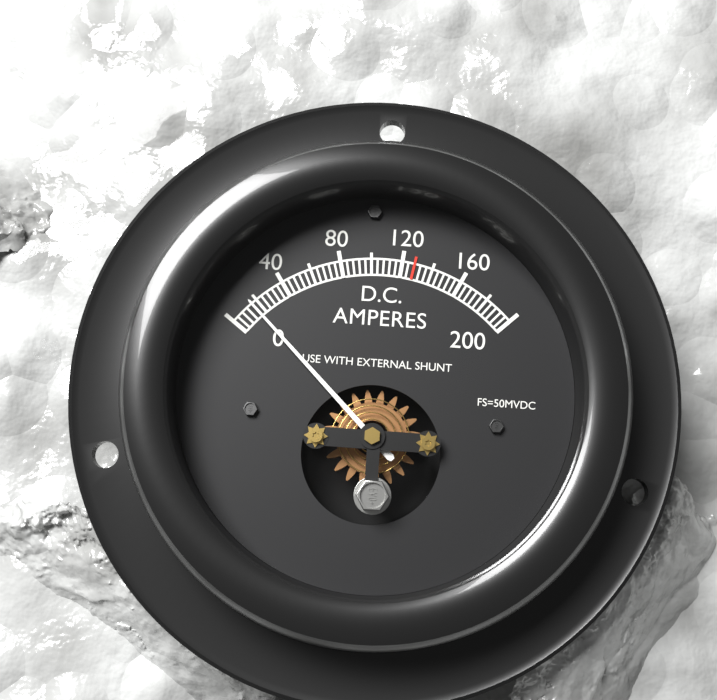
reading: 16 A
